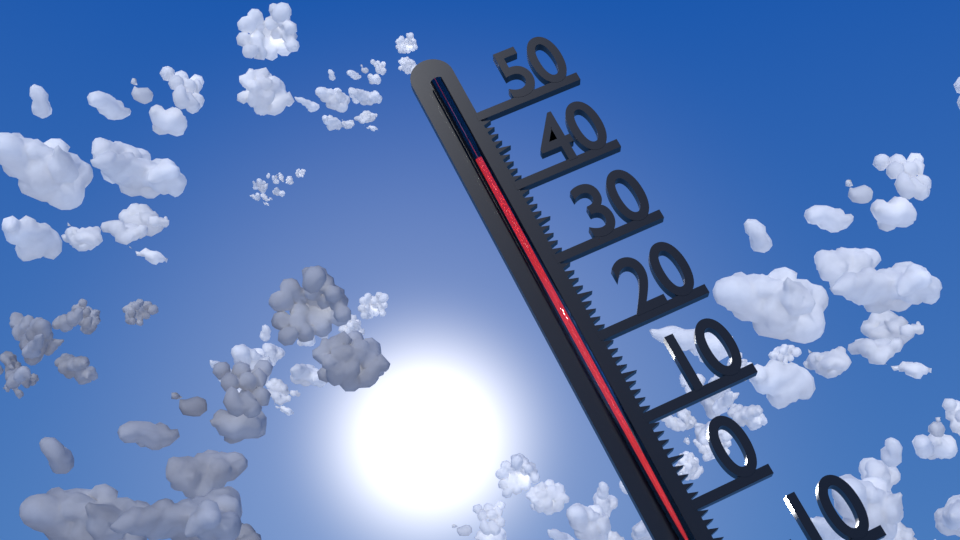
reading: 44 °C
